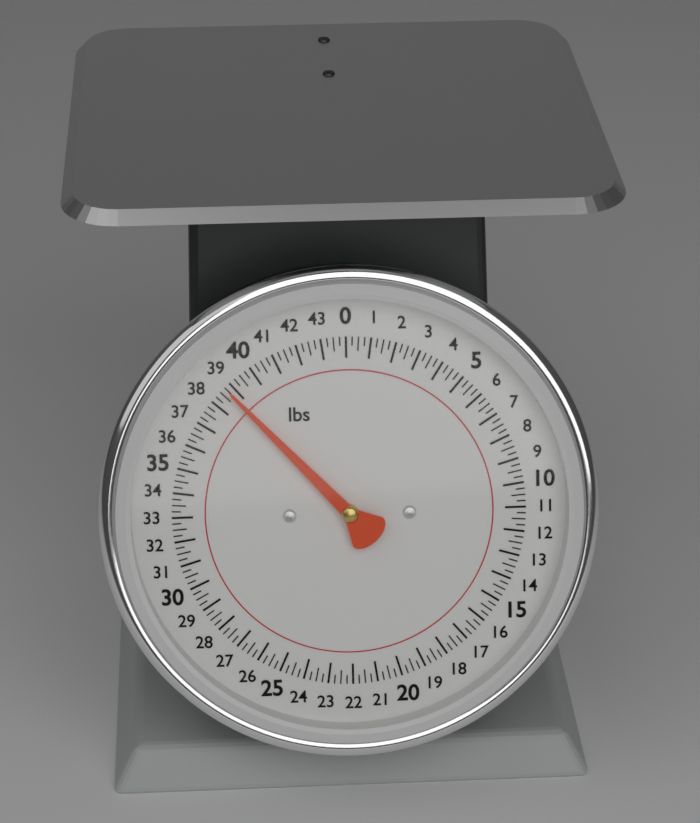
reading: 38.75 lbs
